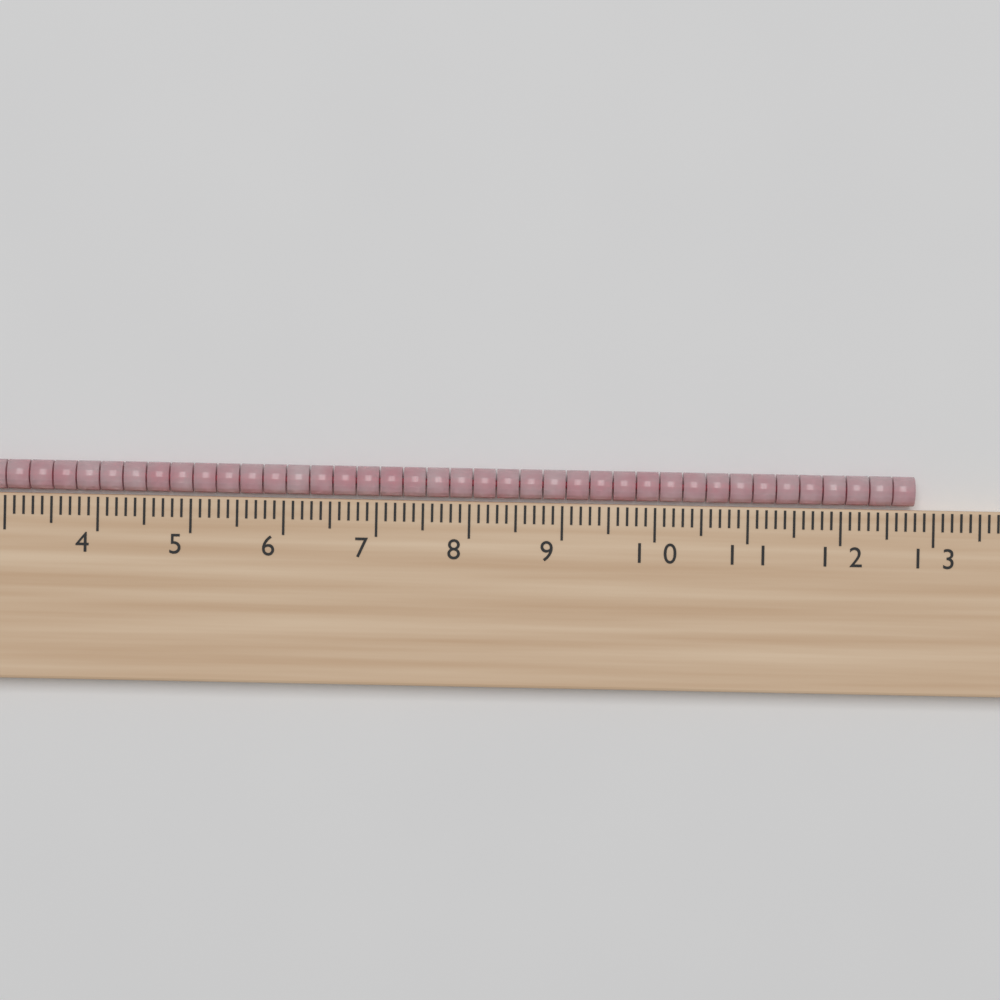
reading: 12.8 cm
